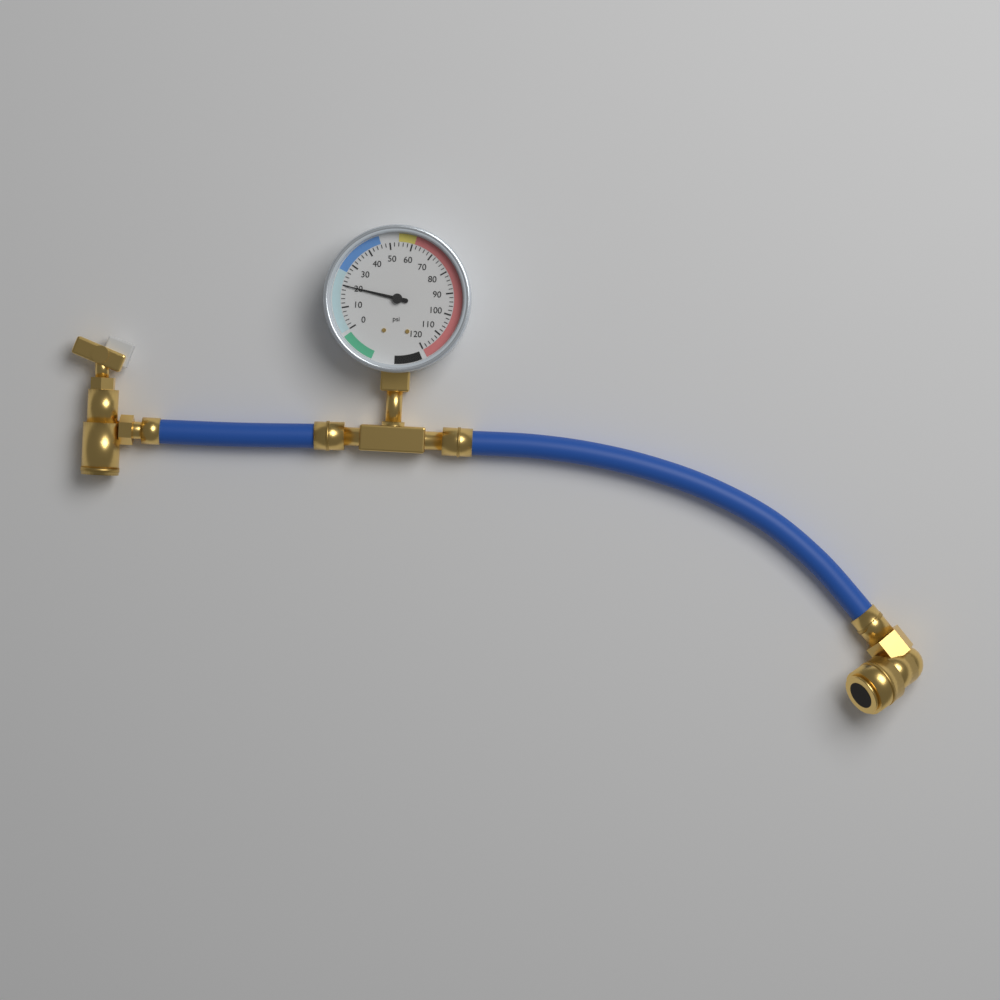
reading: 20 psi
